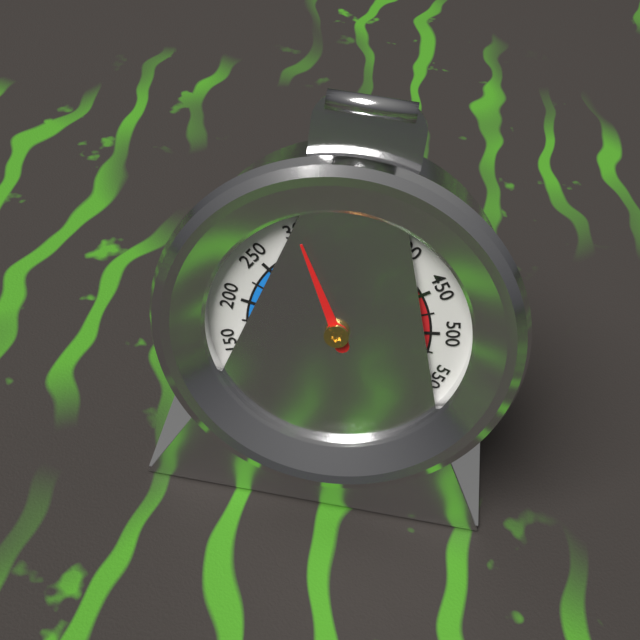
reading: 300 °F
